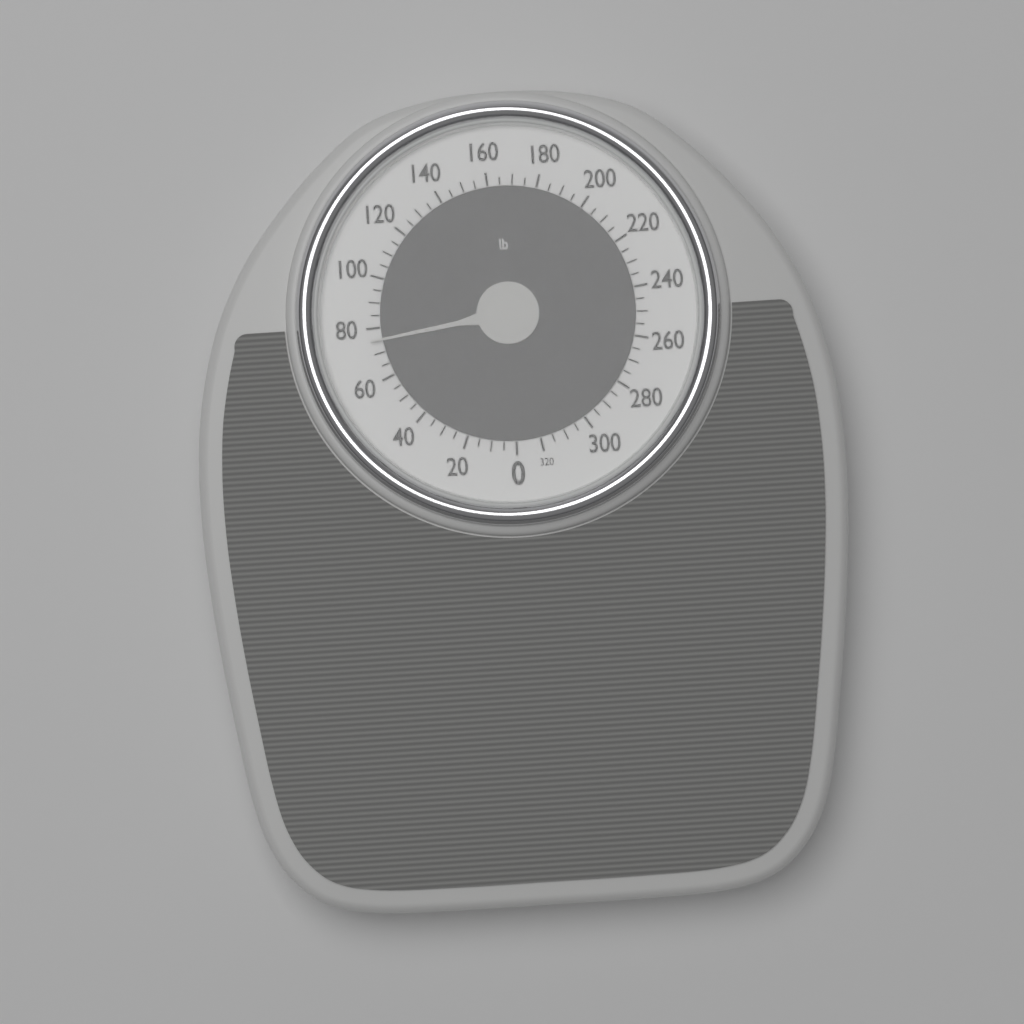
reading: 75 lb
